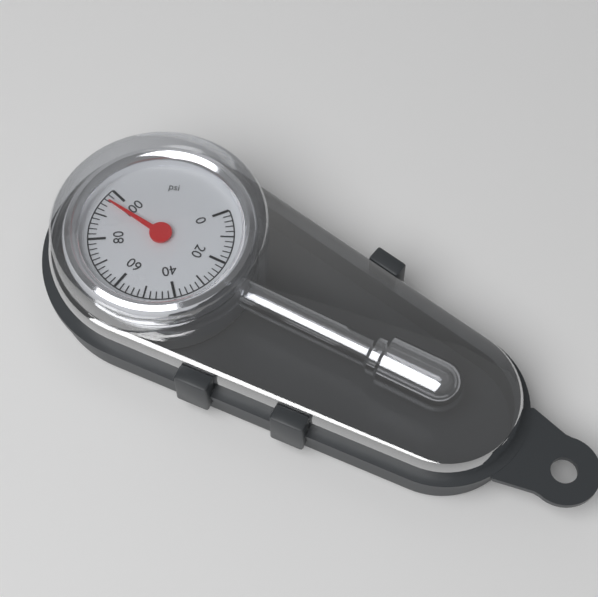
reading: 96 psi
